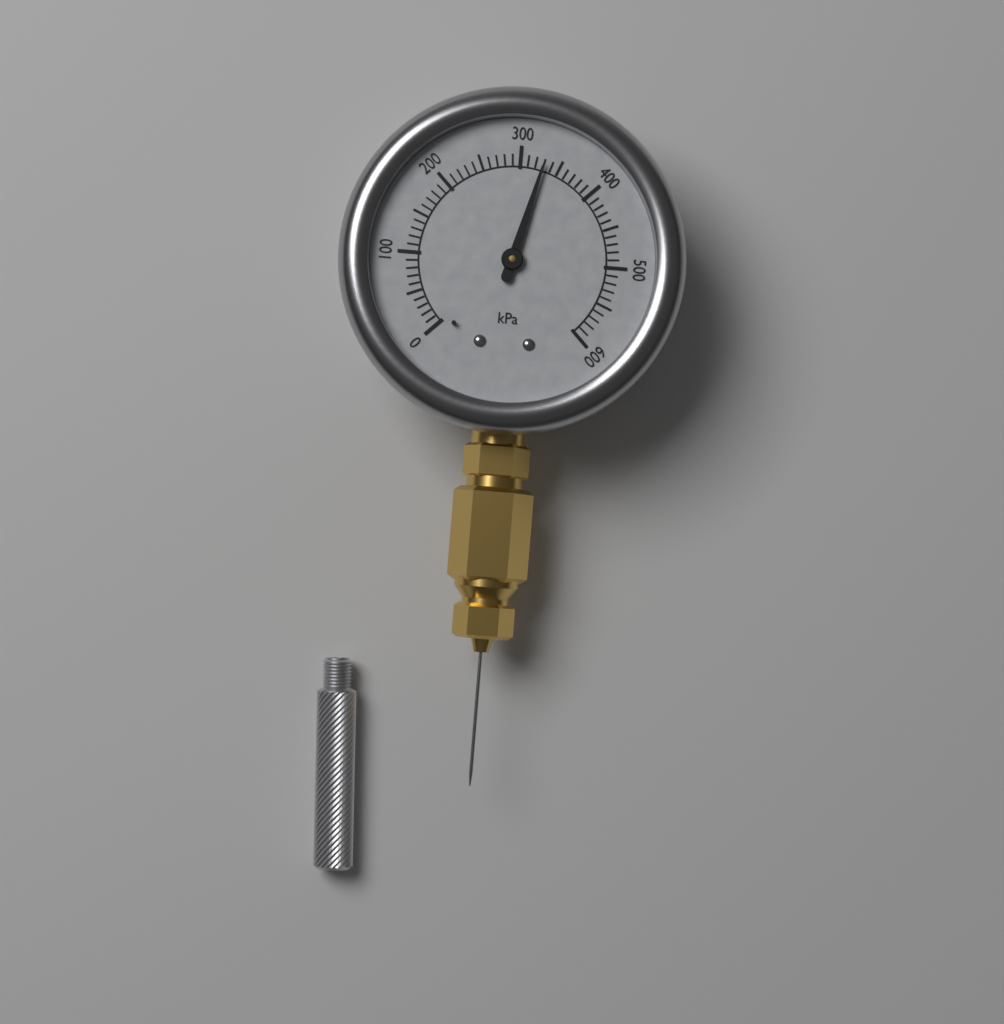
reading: 330 kPa
